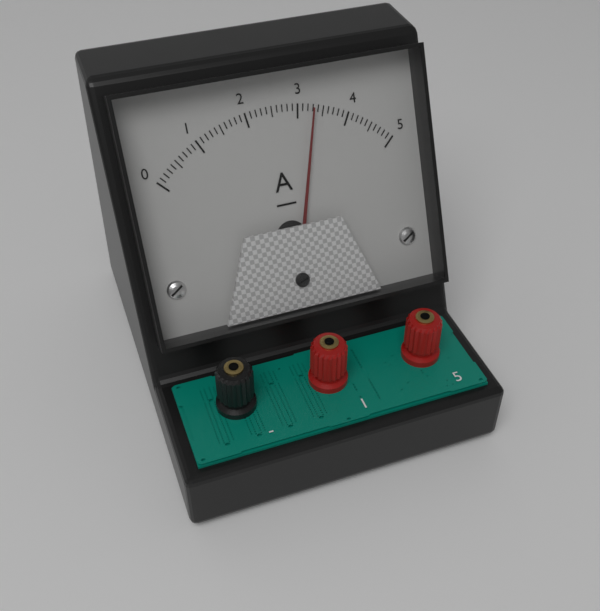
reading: 3.3 A
